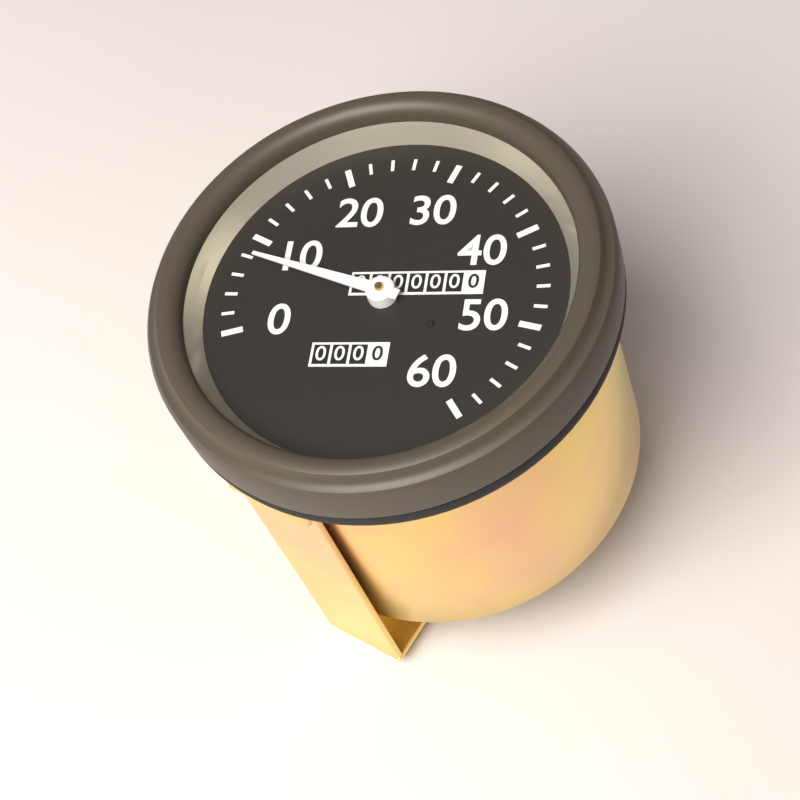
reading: 8 (no unit)
